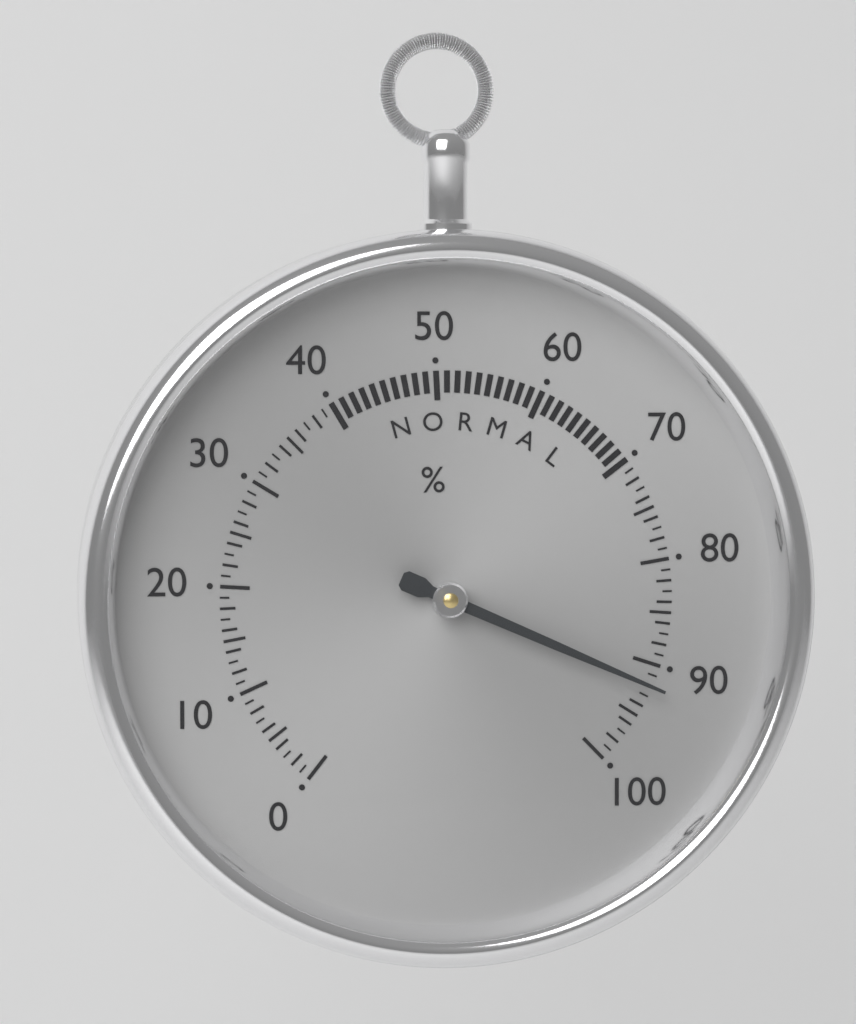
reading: 92 %
